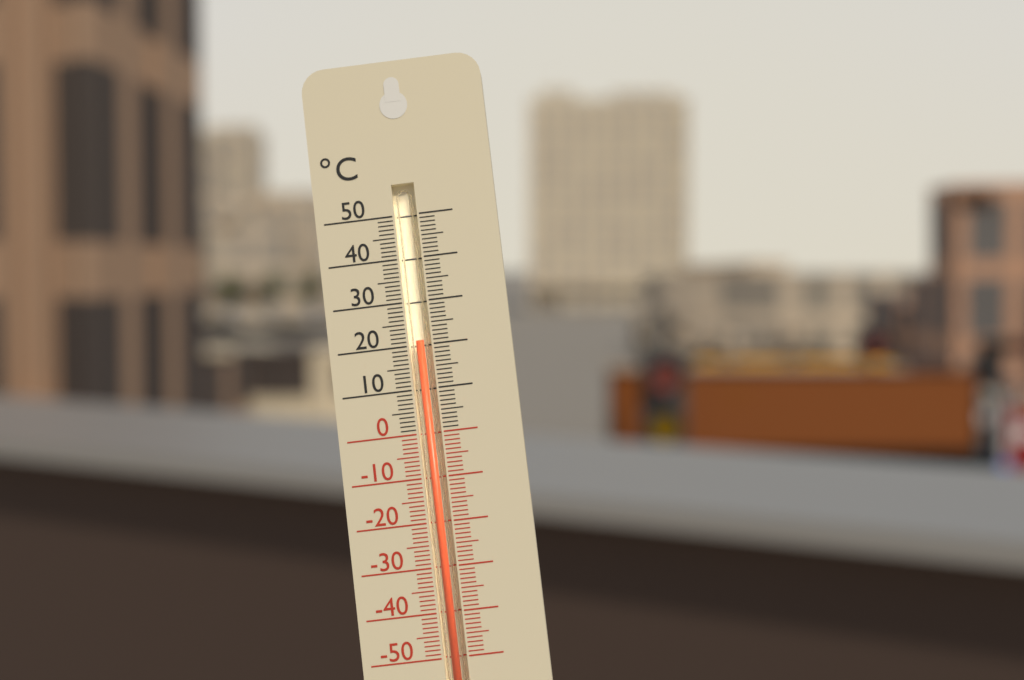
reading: 21 °C
